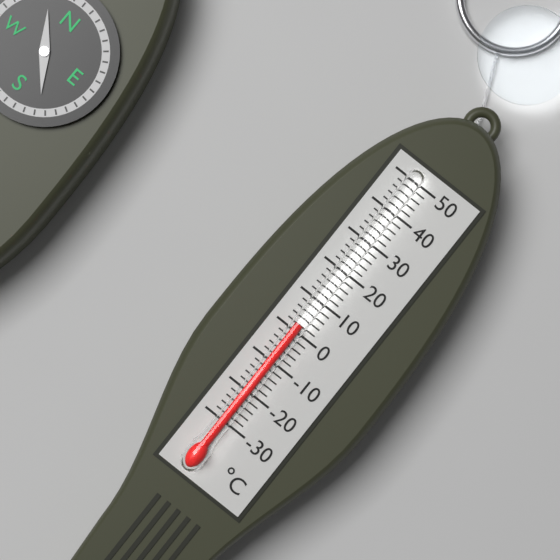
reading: 2 °C
